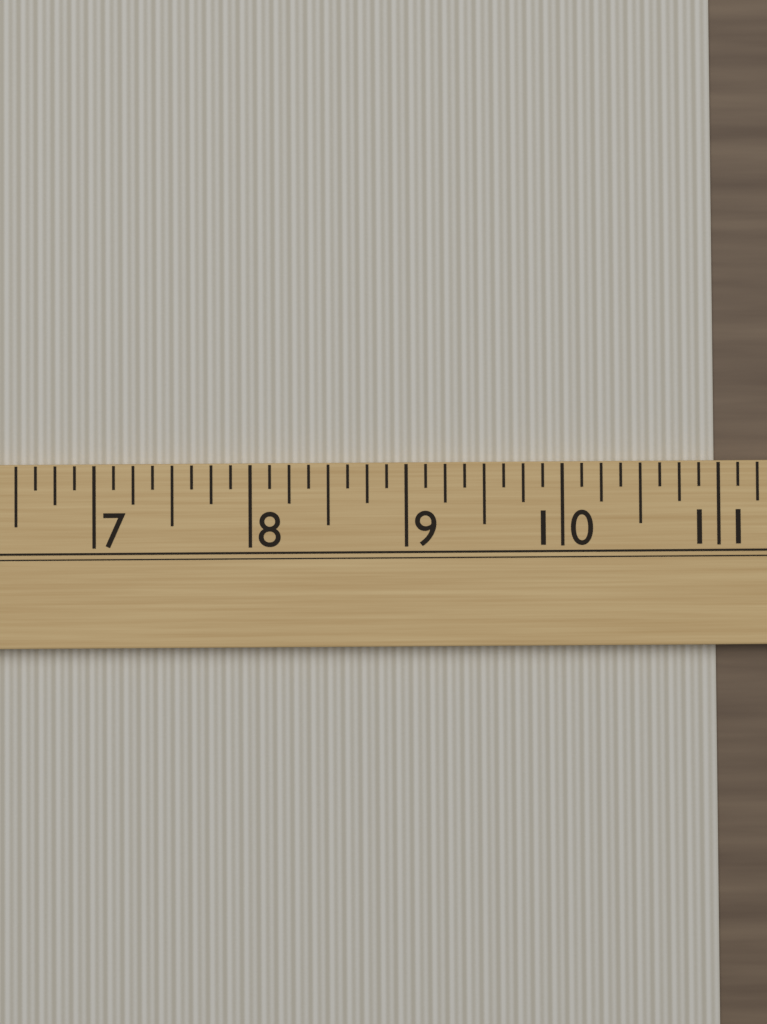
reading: 11.000 (no unit)
